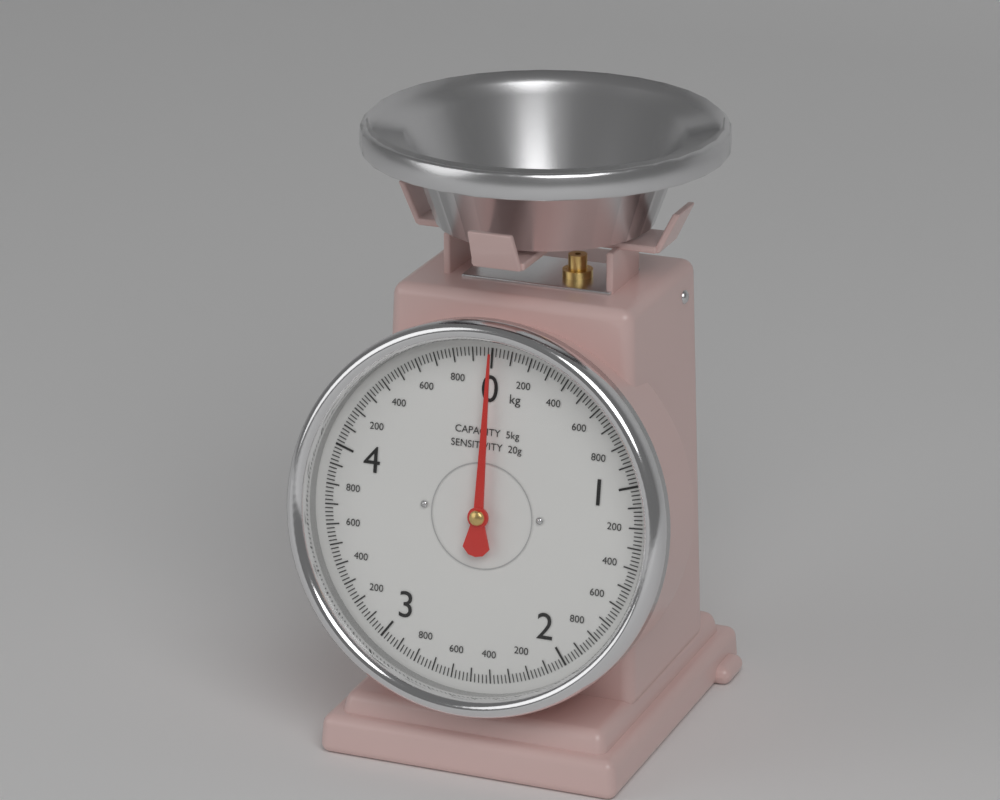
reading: 0.00 kg
